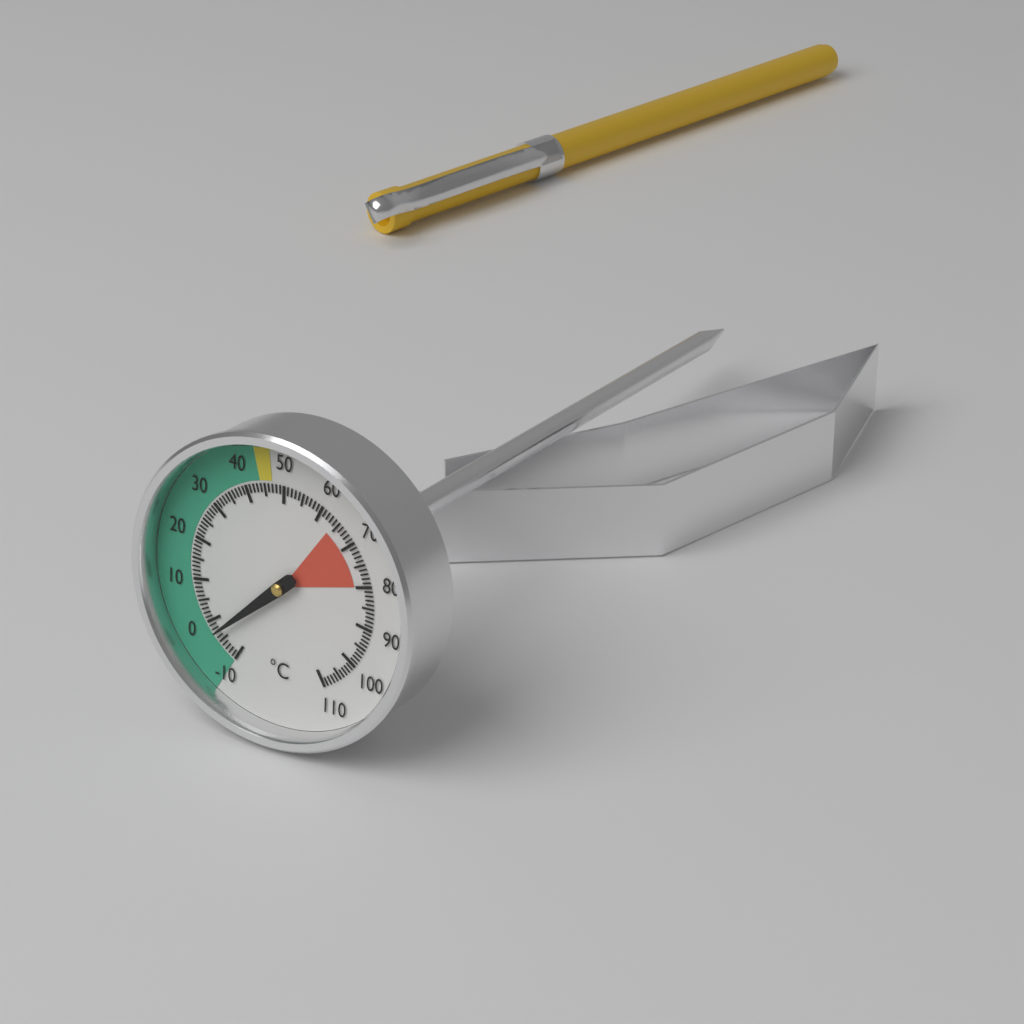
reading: -3 °C
